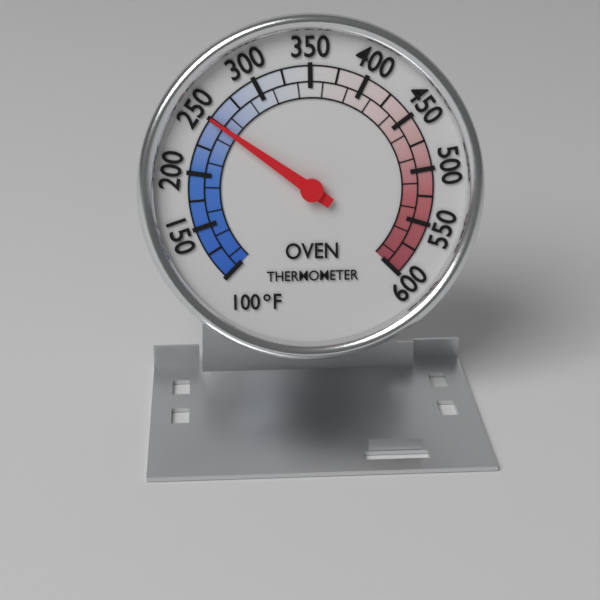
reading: 250 °F
